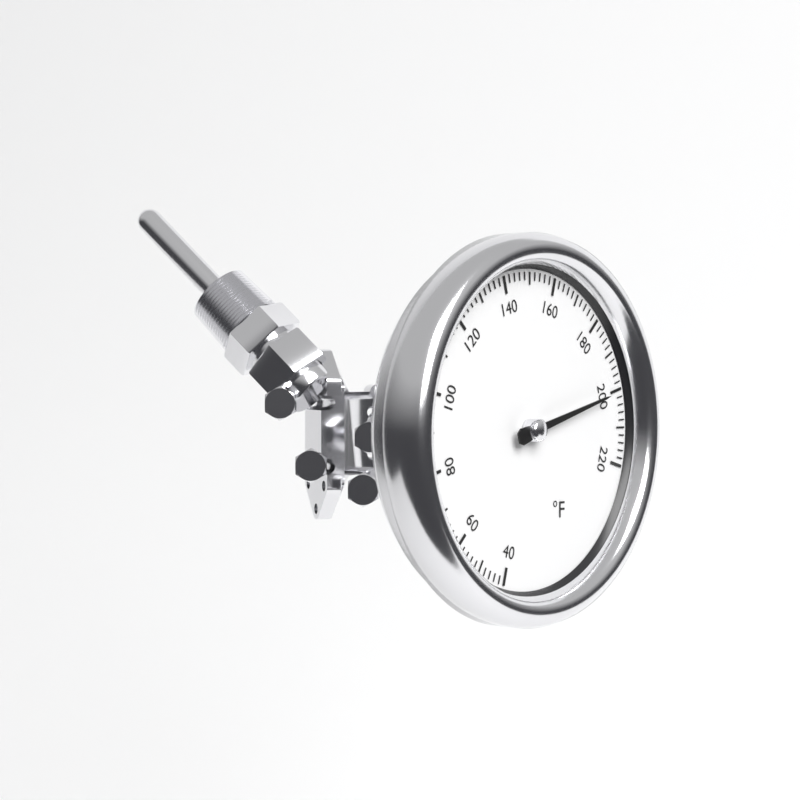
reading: 200 °F
